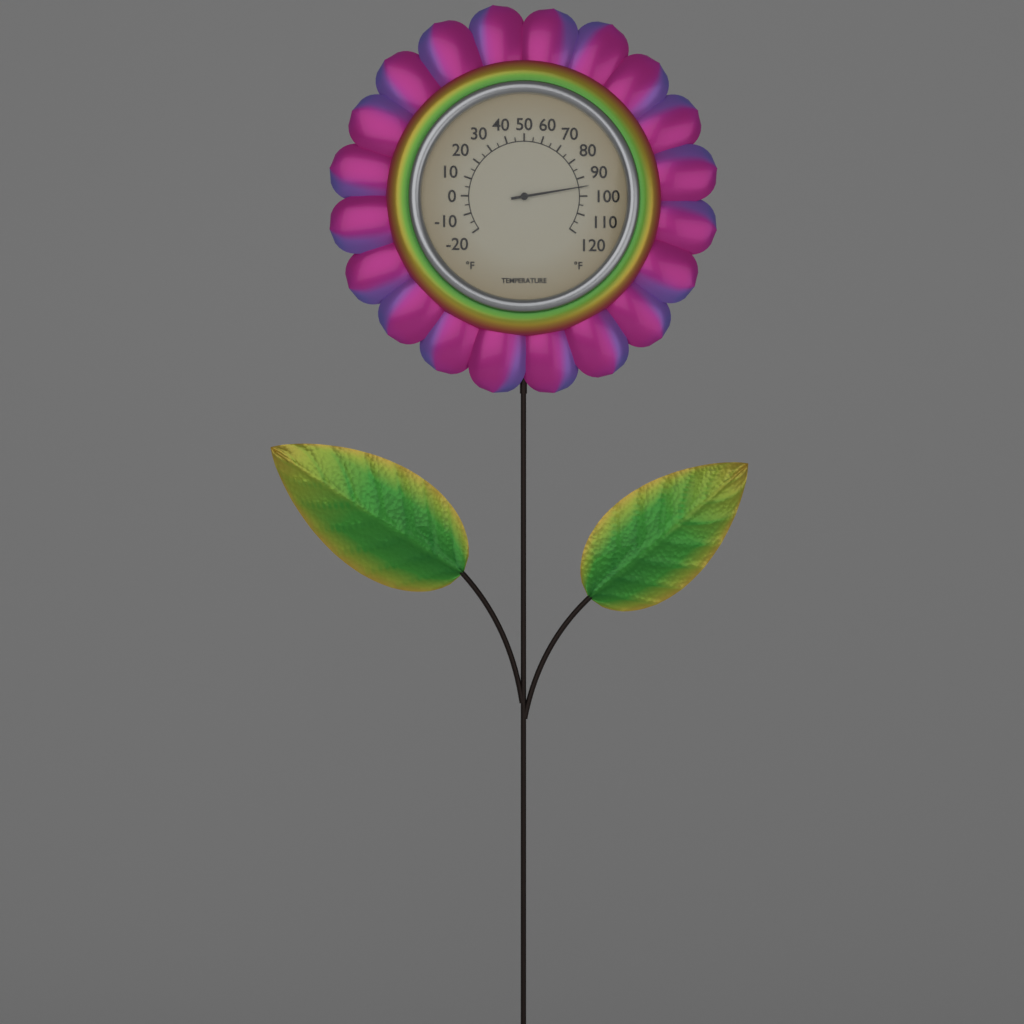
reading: 95 °F
